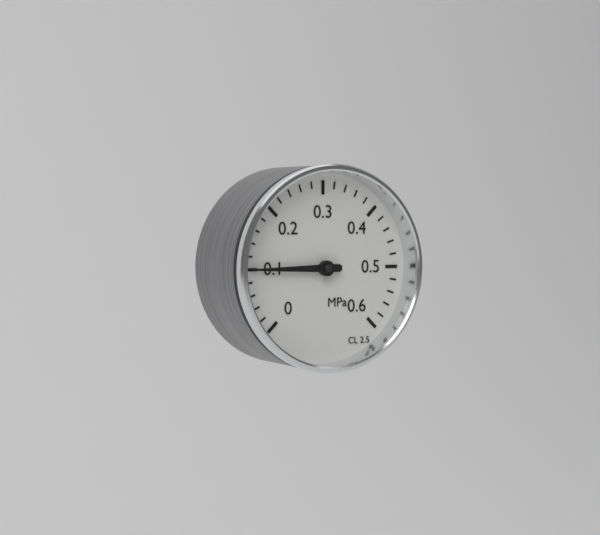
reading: 0.10 MPa
